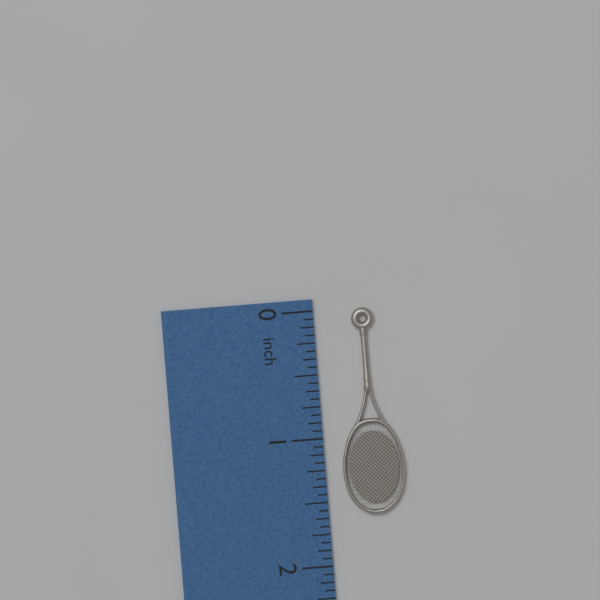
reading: 1.6250 inch
